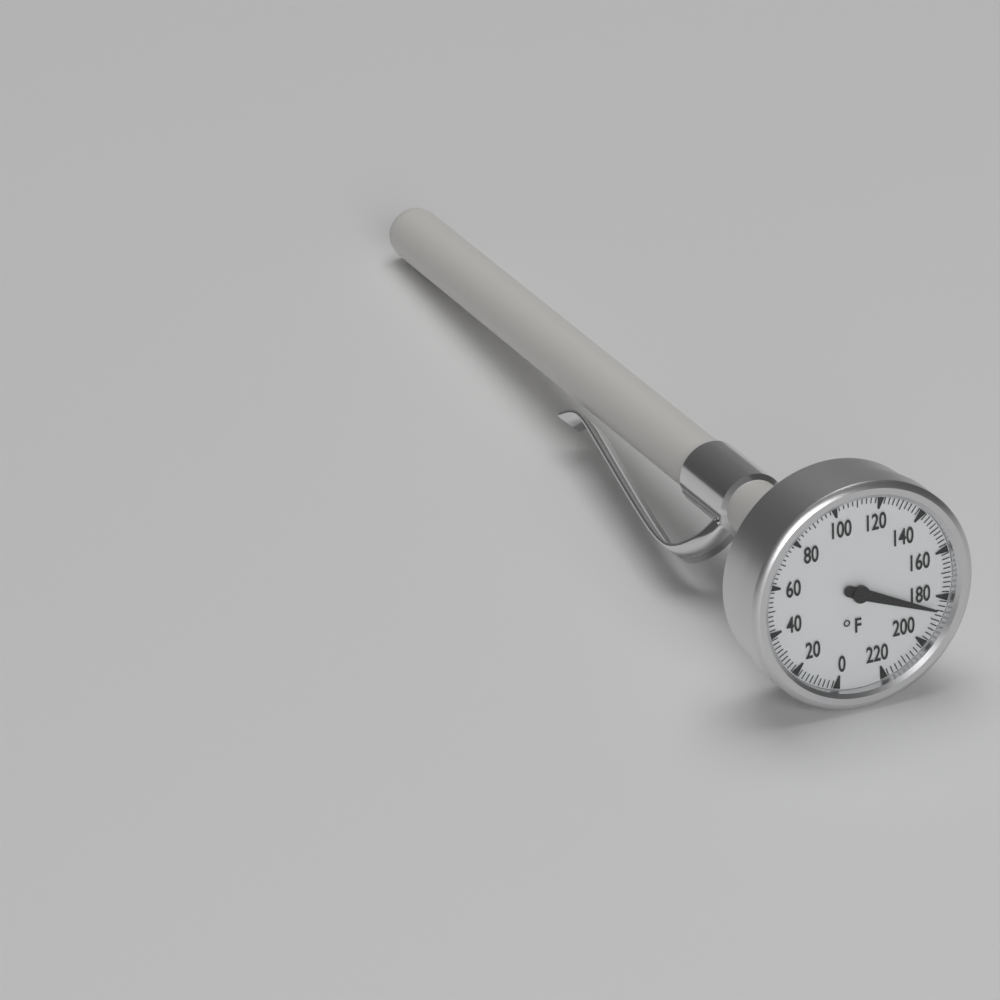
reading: 186 °F
